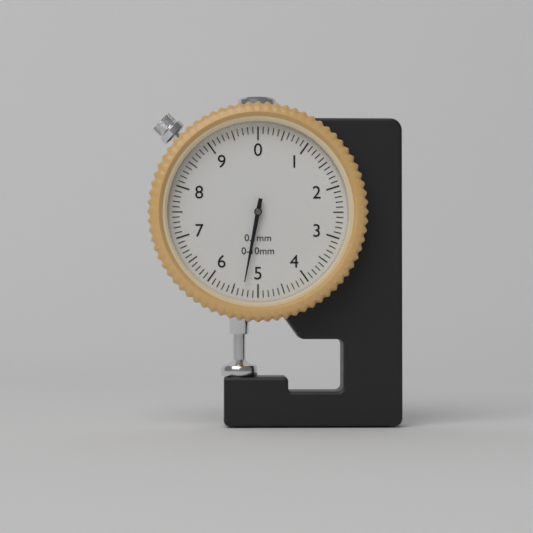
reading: 5.3 mm
